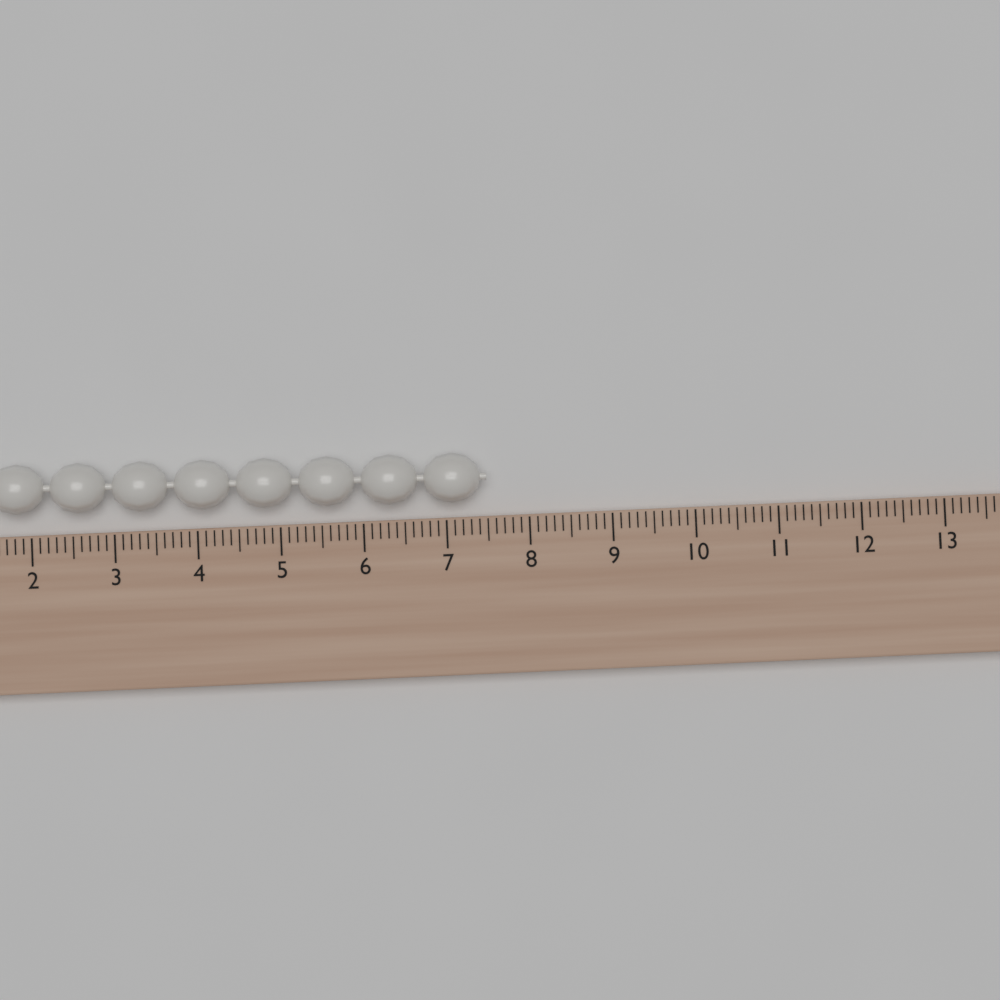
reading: 7.5 (no unit)
